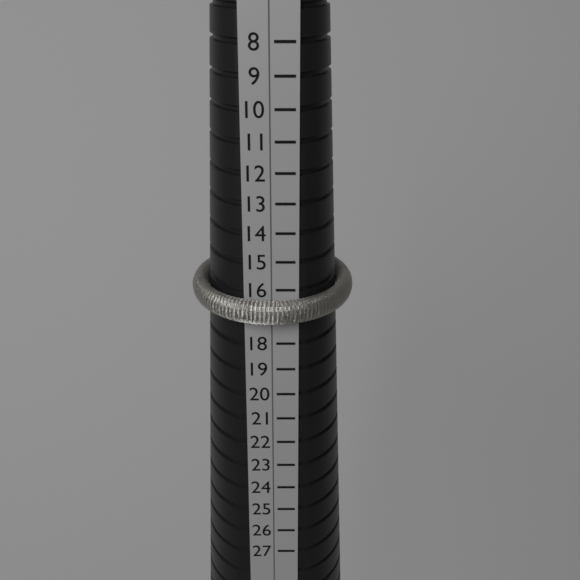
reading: 17 (no unit)
